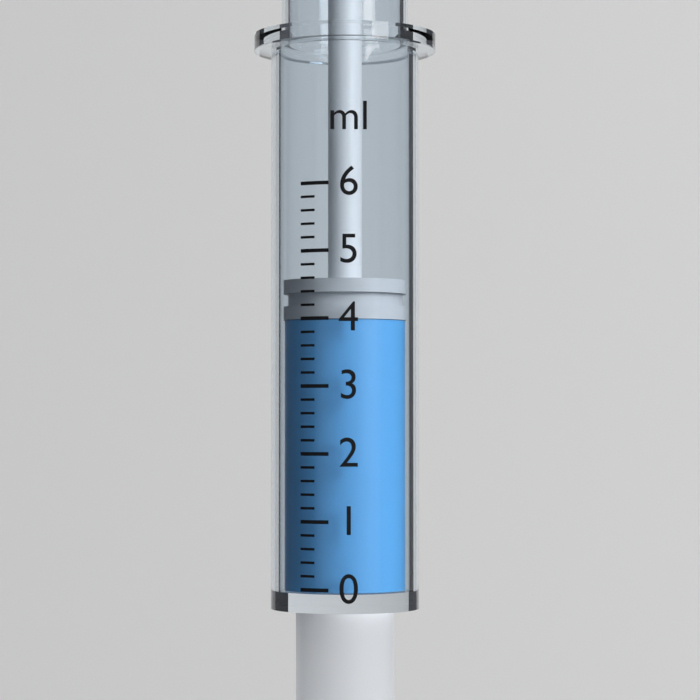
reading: 4.0 ml
